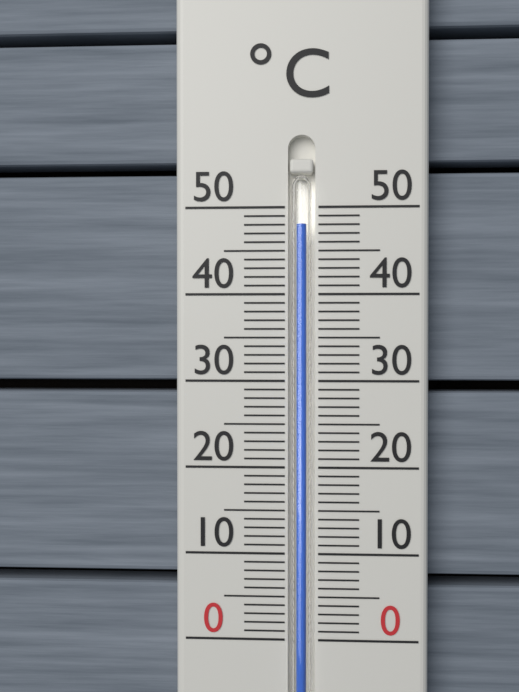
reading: 48 °C
